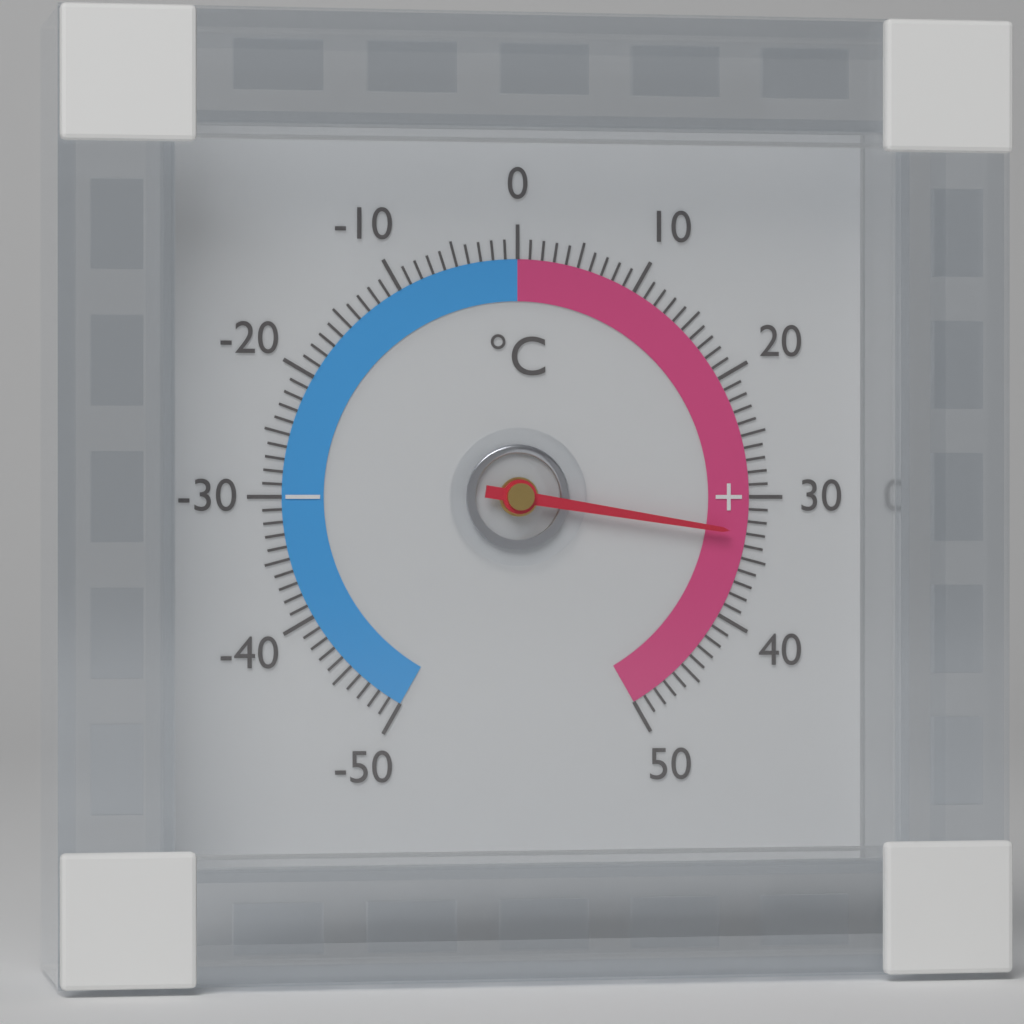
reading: 33 °C
